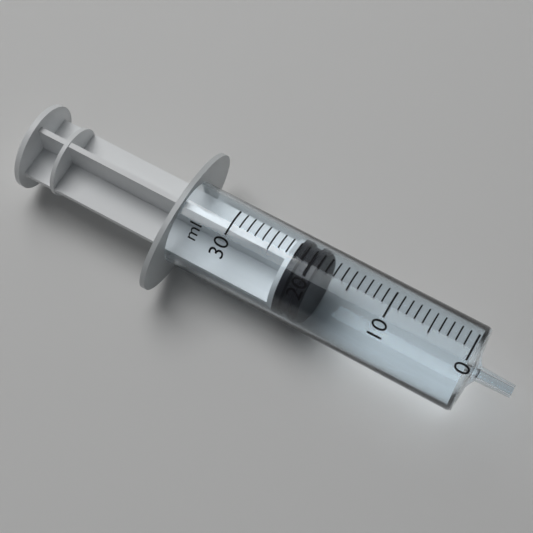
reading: 19 ml
